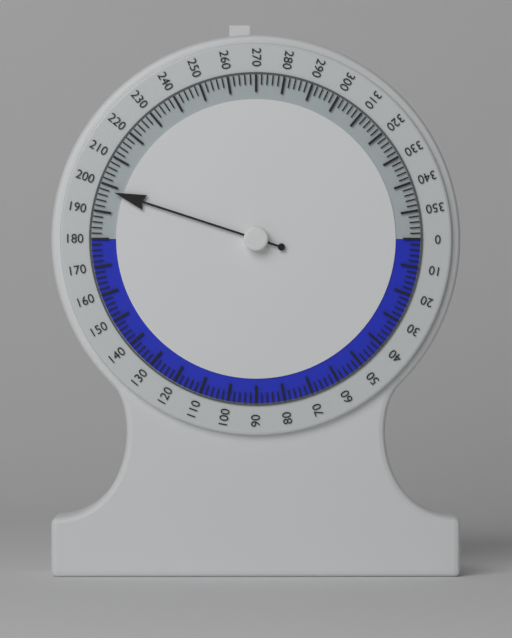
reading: 198 (no unit)
